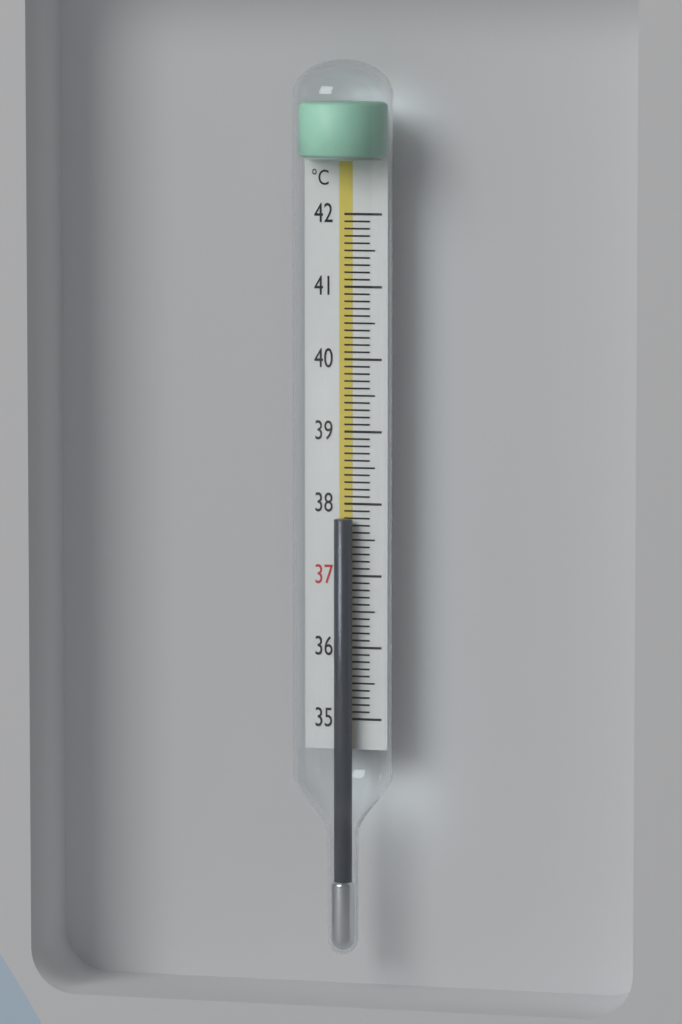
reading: 37.8 °C
